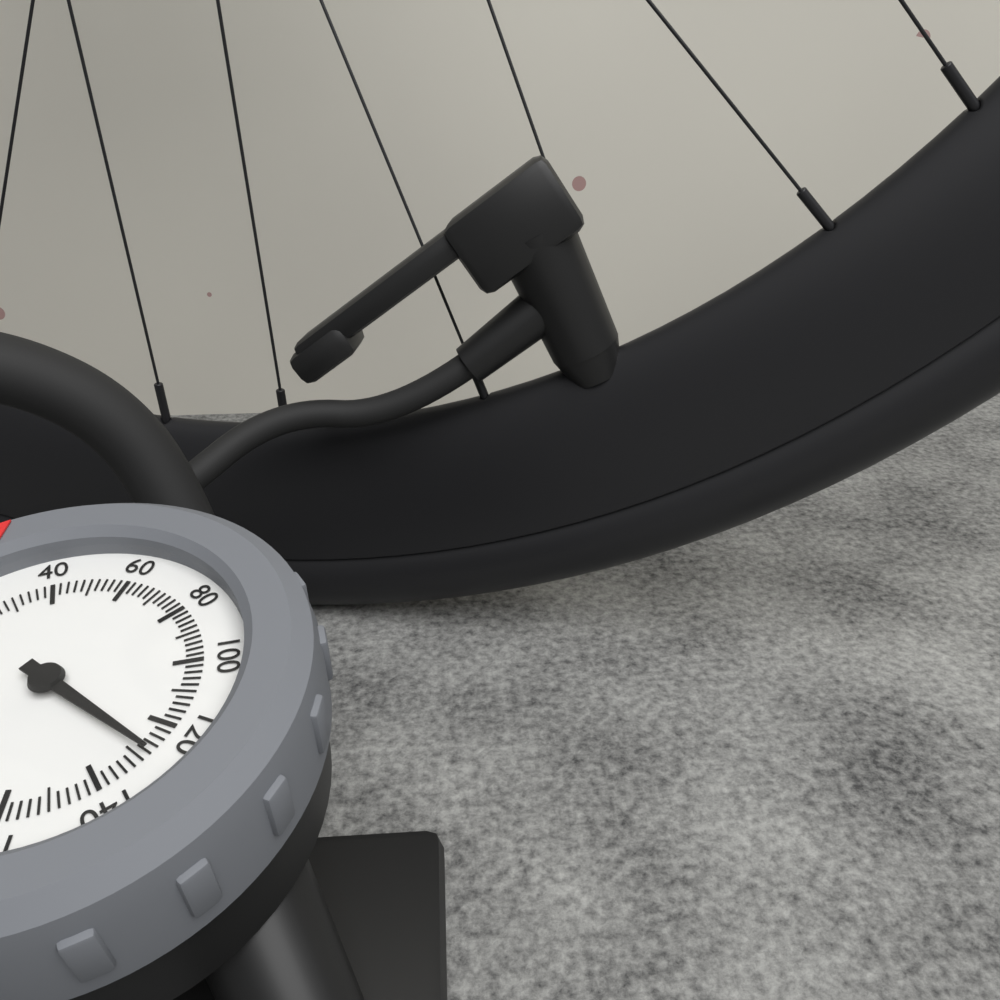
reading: 128 psi
